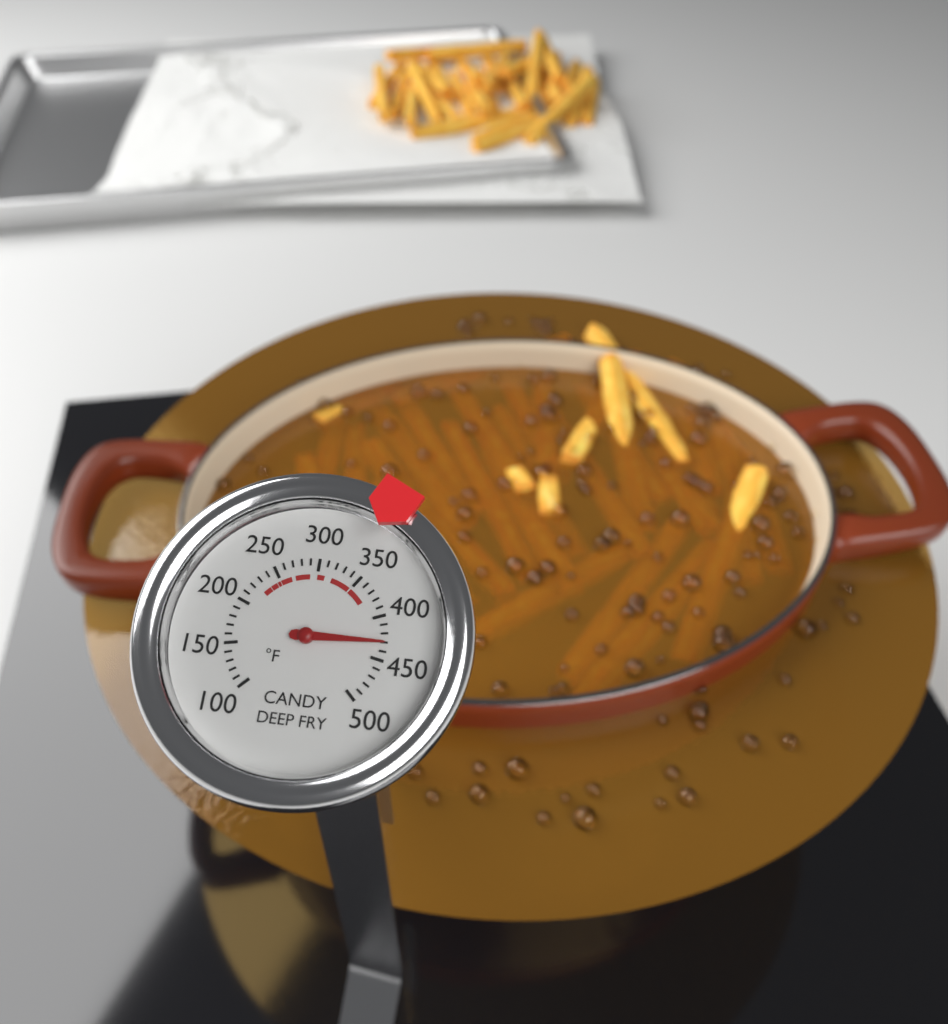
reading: 430 °F
